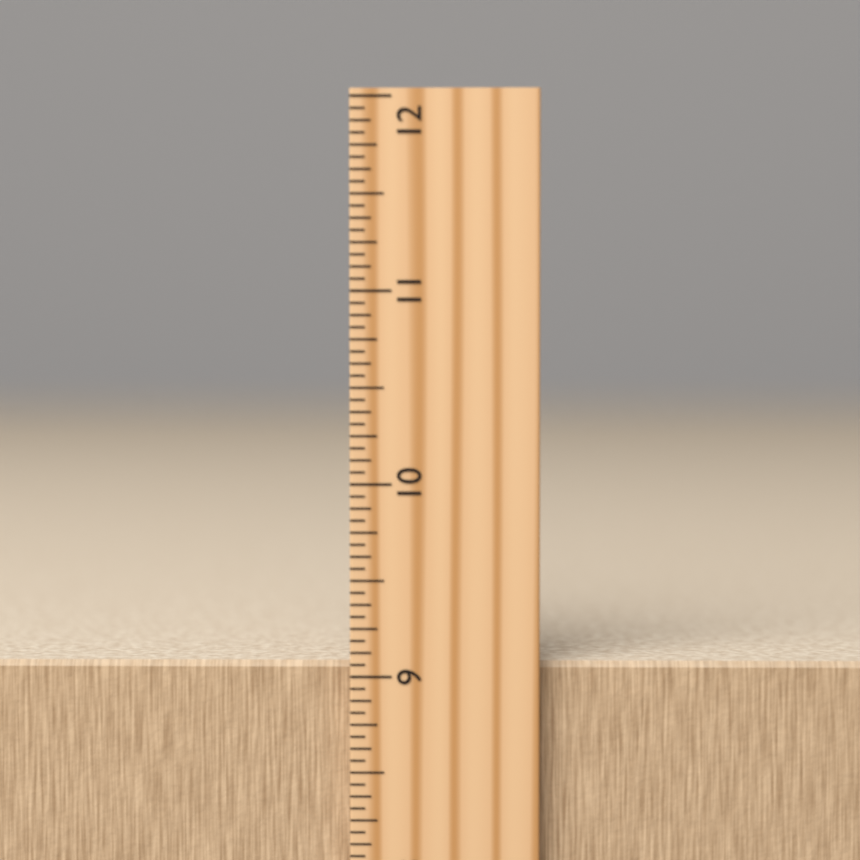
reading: 9.0625 inch
